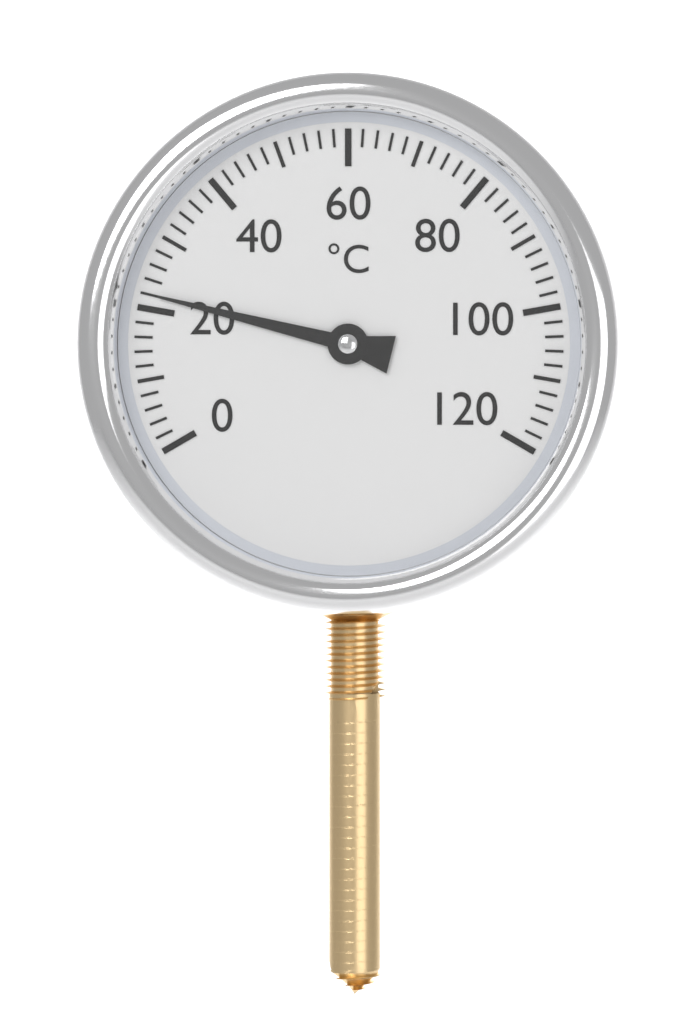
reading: 22 °C
